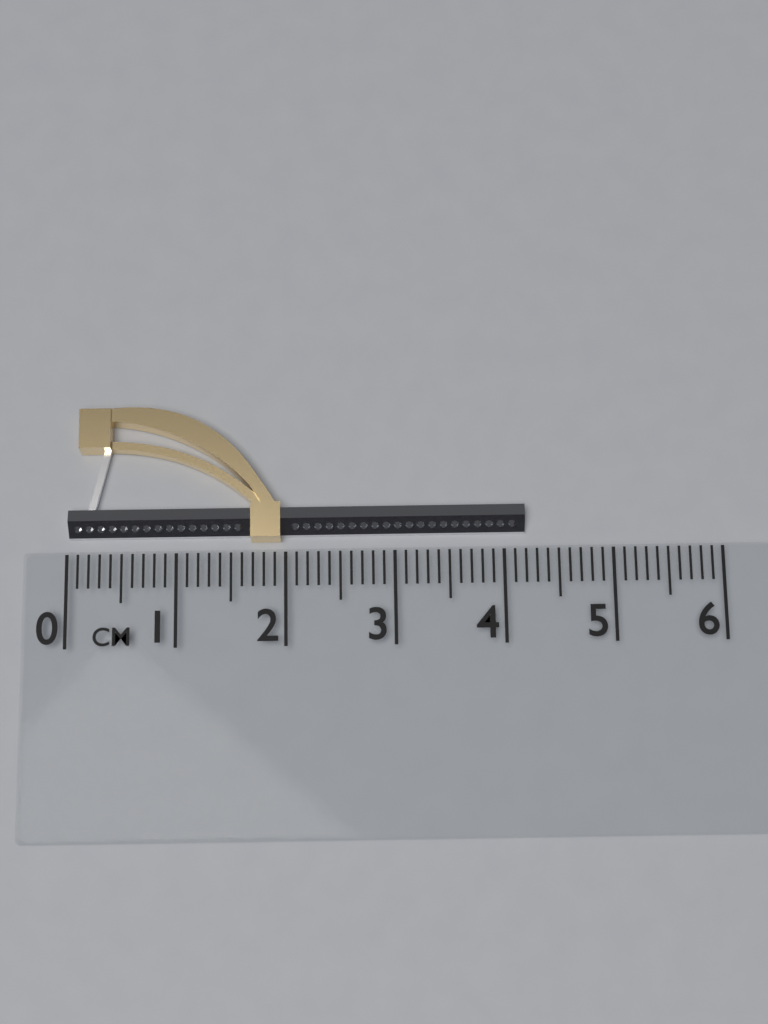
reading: 4.2 cm
